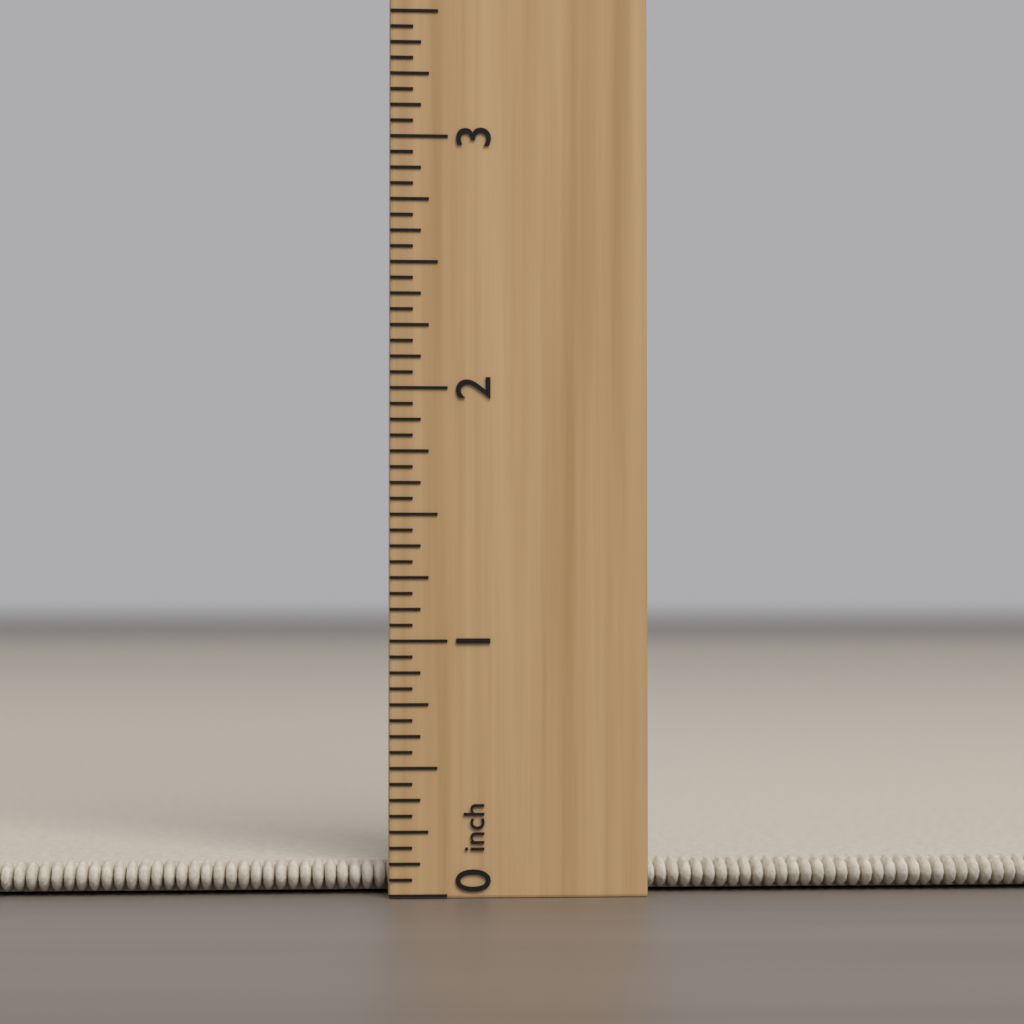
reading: 0.1250 inch
